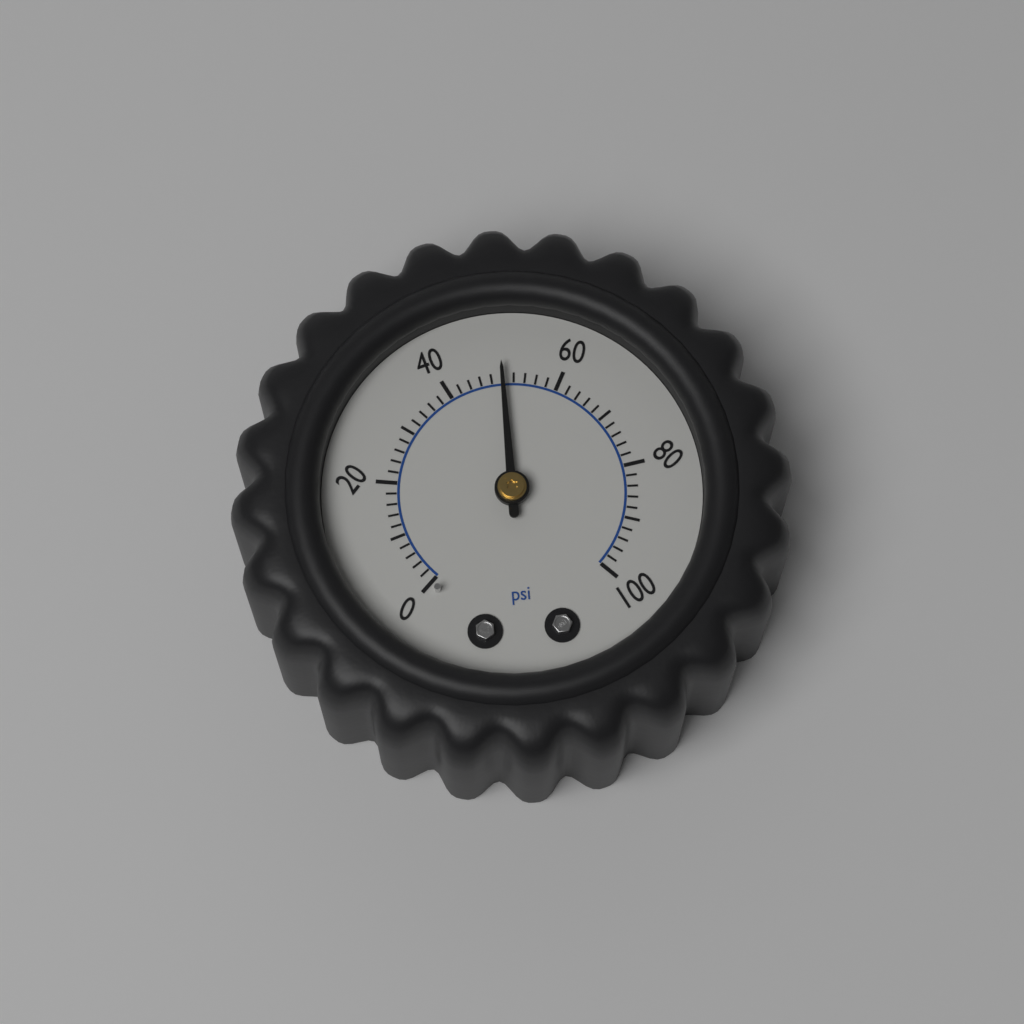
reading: 50 psi
